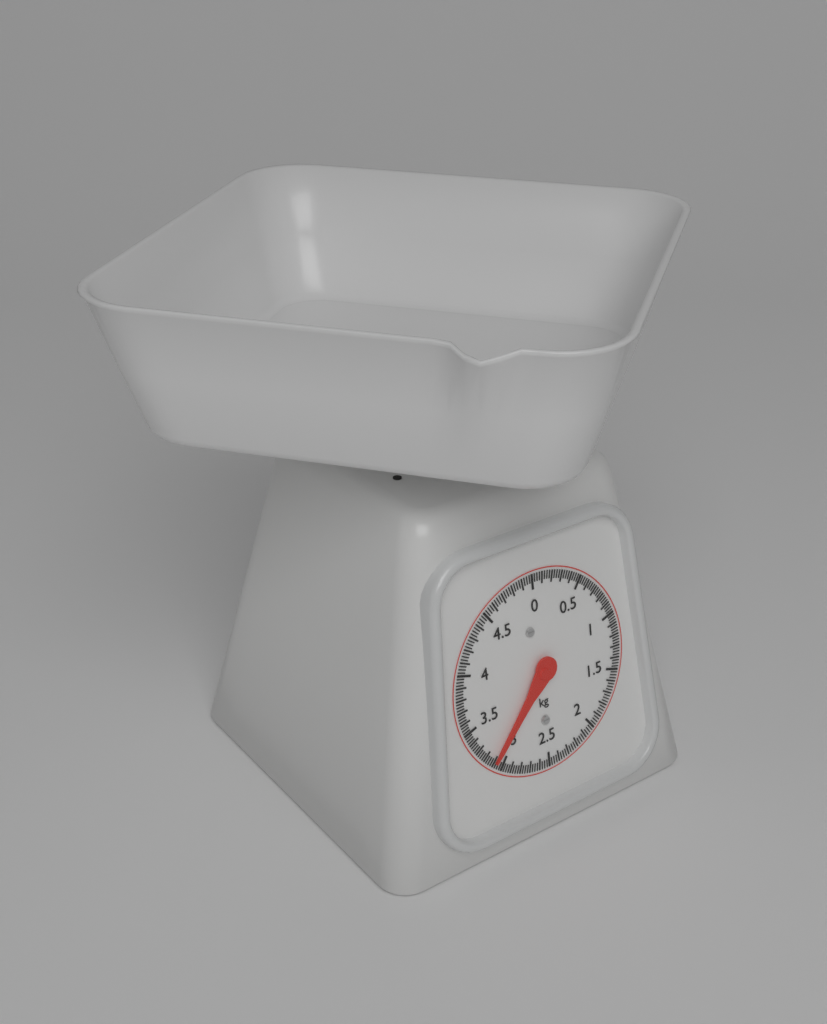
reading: 3.100 kg
